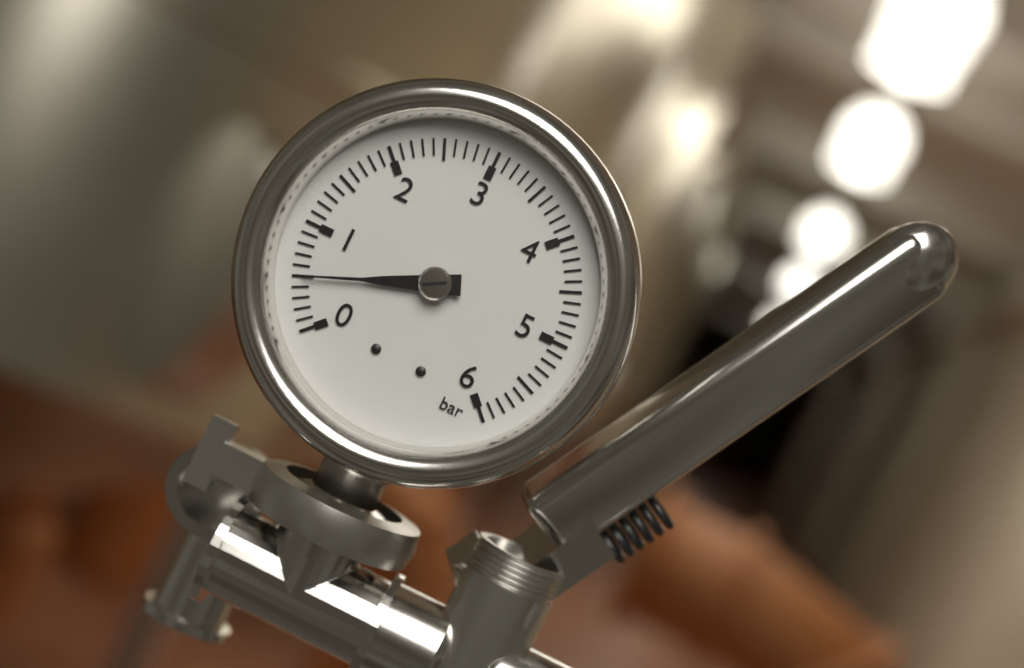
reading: 0.5 bar
